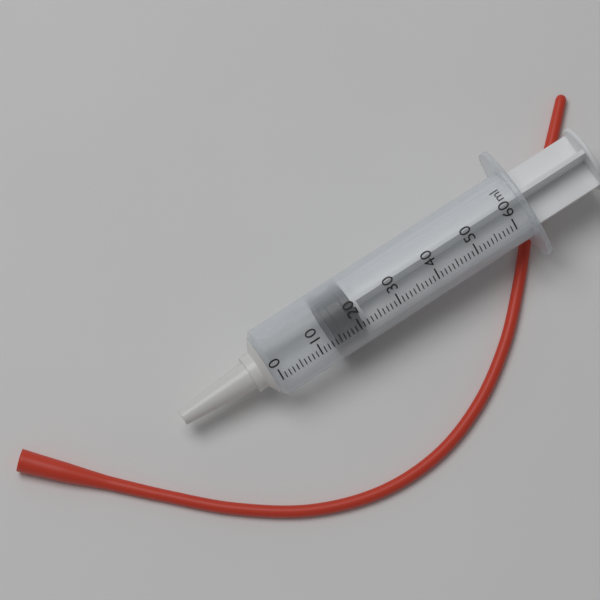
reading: 14 ml
